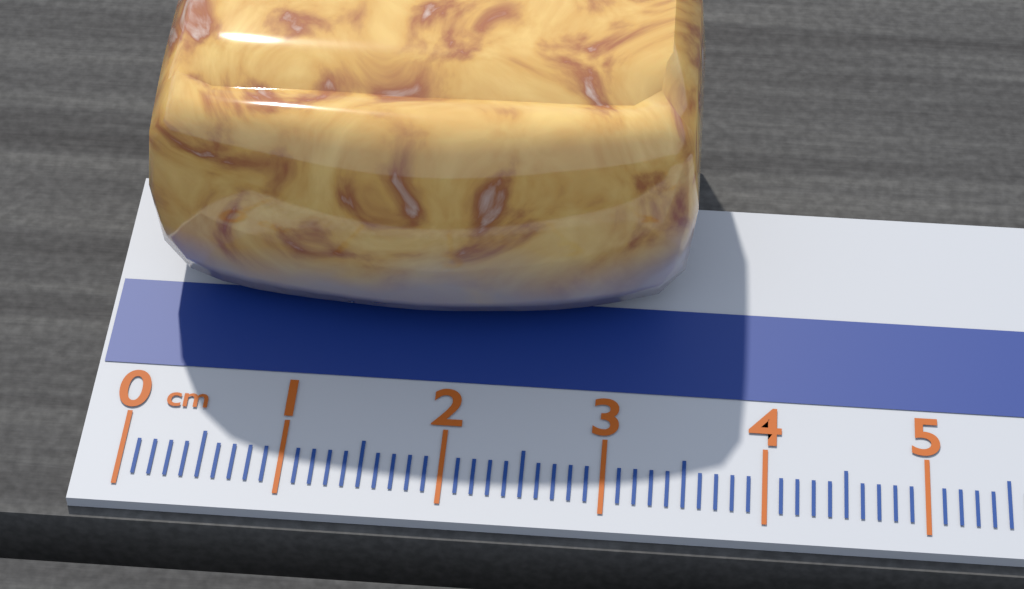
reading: 3.5 cm
